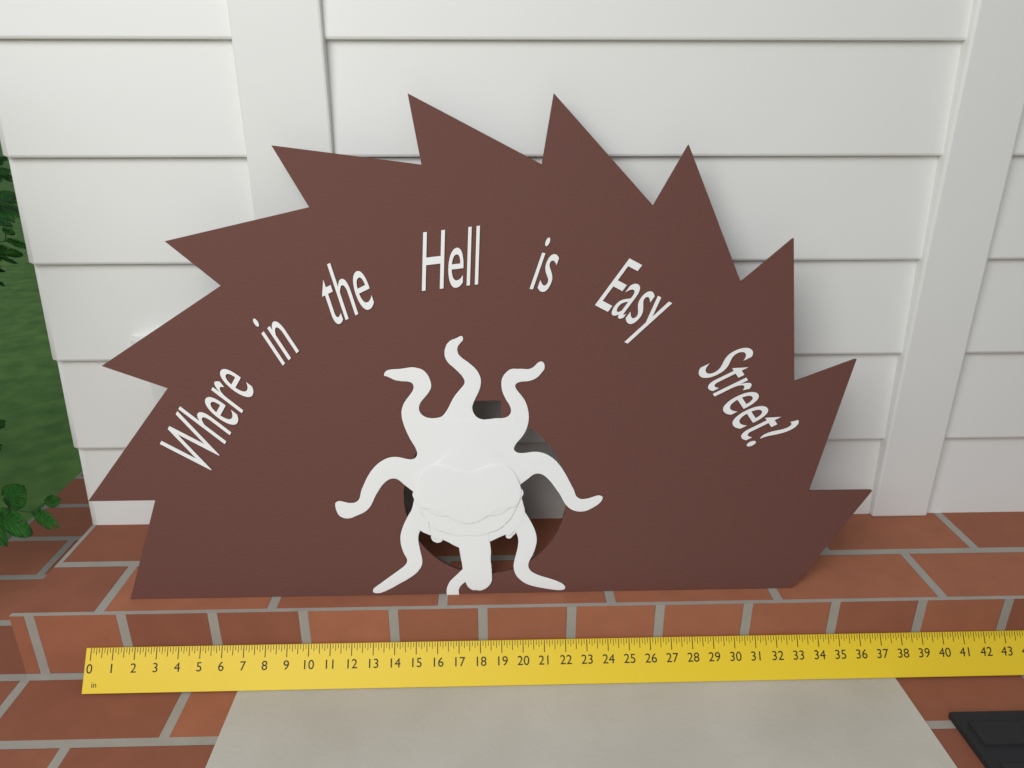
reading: 36.625 in
